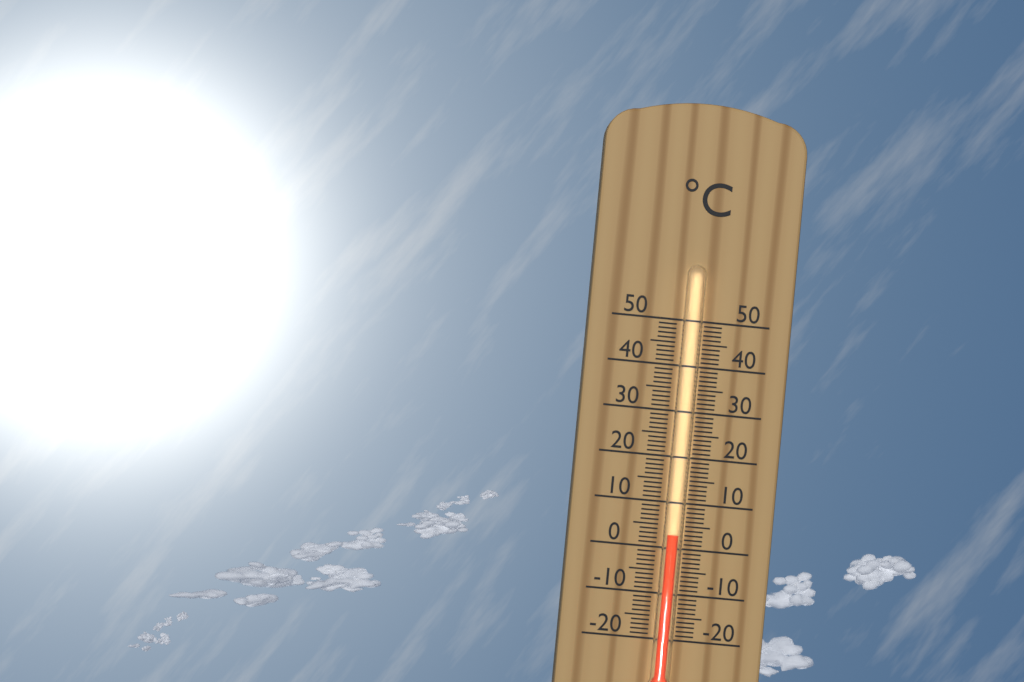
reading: 3 °C
